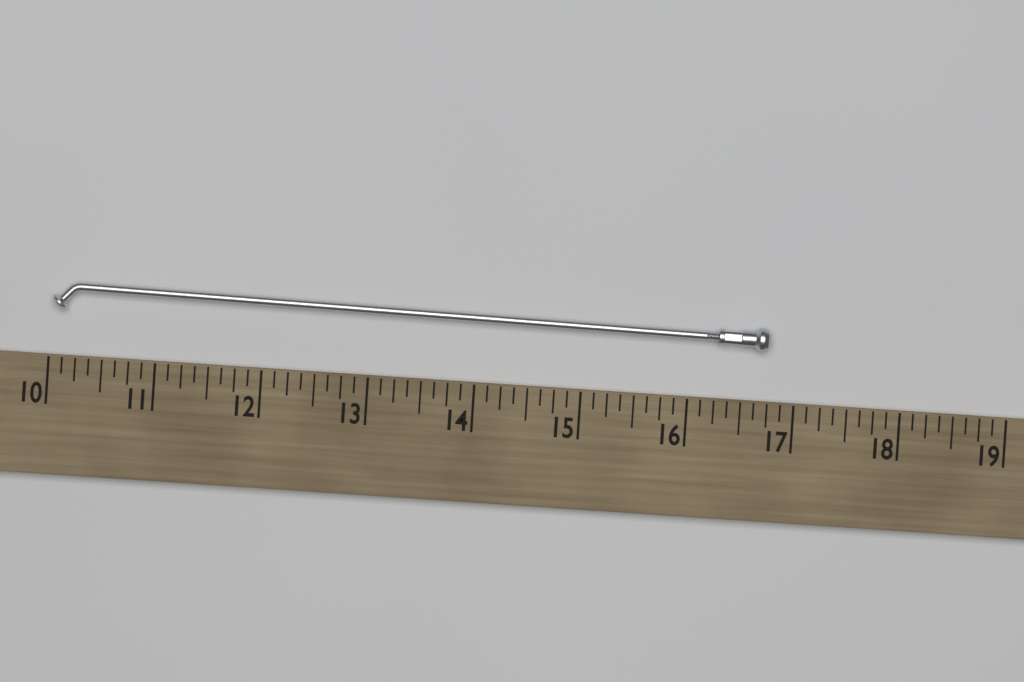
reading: 16.750 (no unit)
